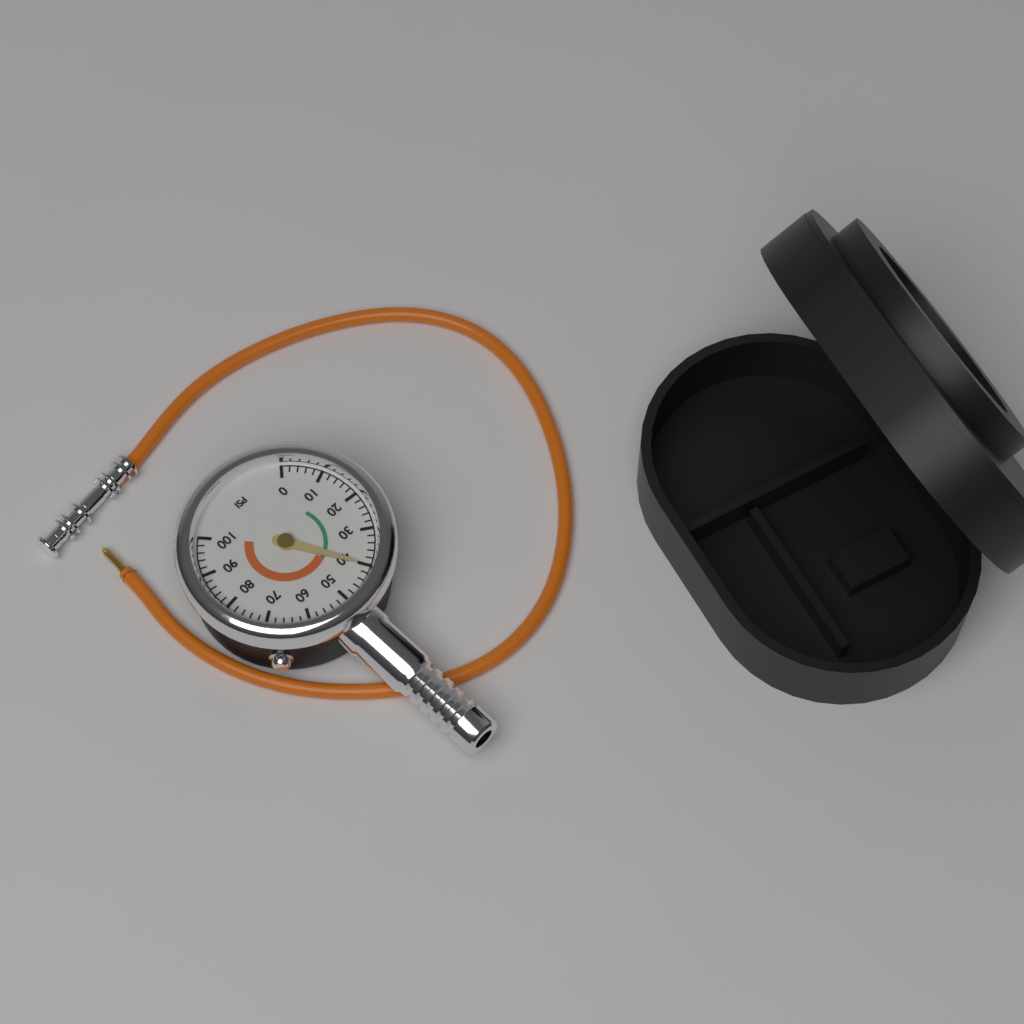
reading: 40 psi
